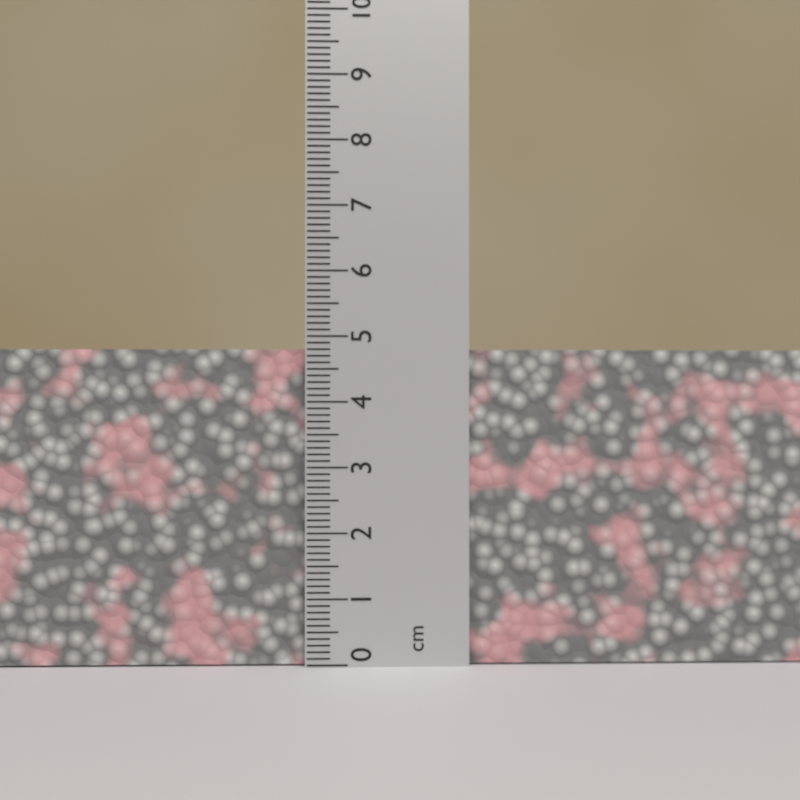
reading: 4.8 cm
